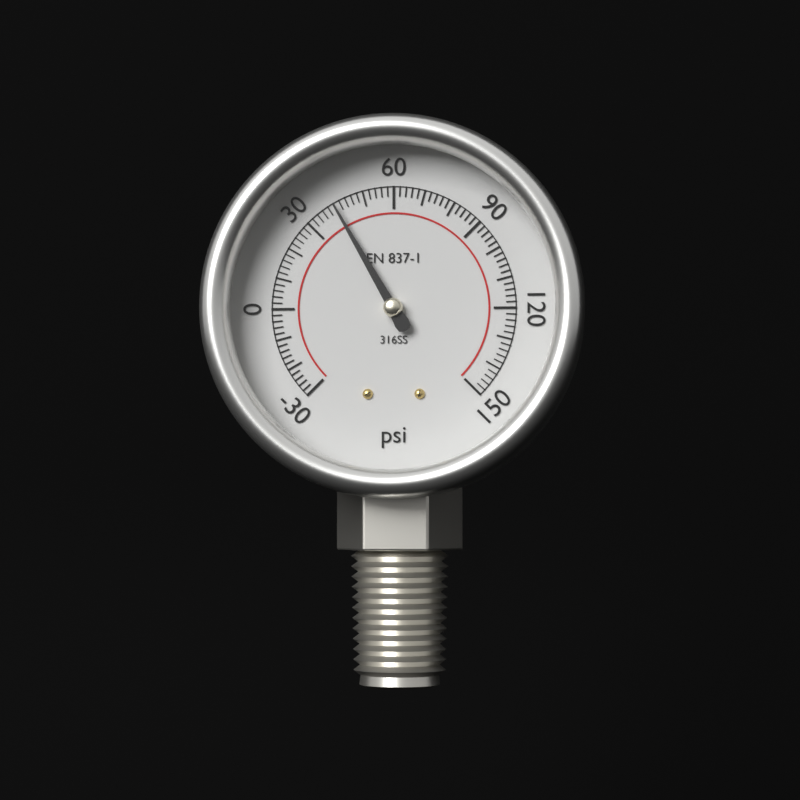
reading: 40 psi
